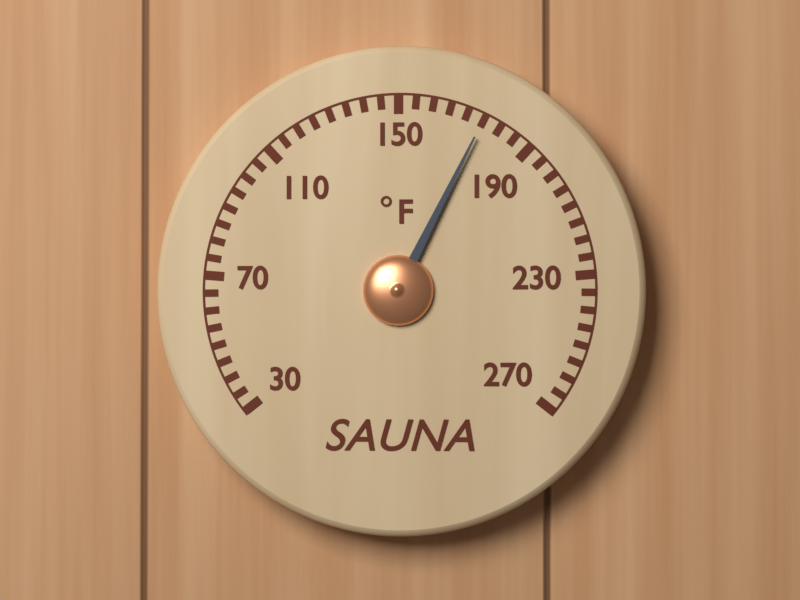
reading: 175 °F
